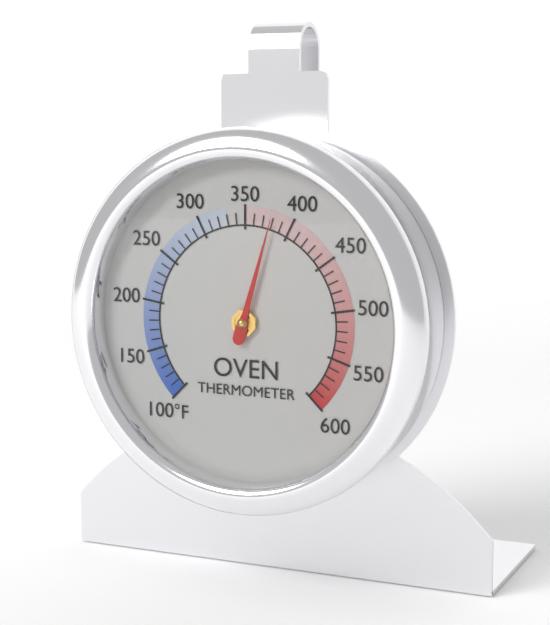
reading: 380 °F
